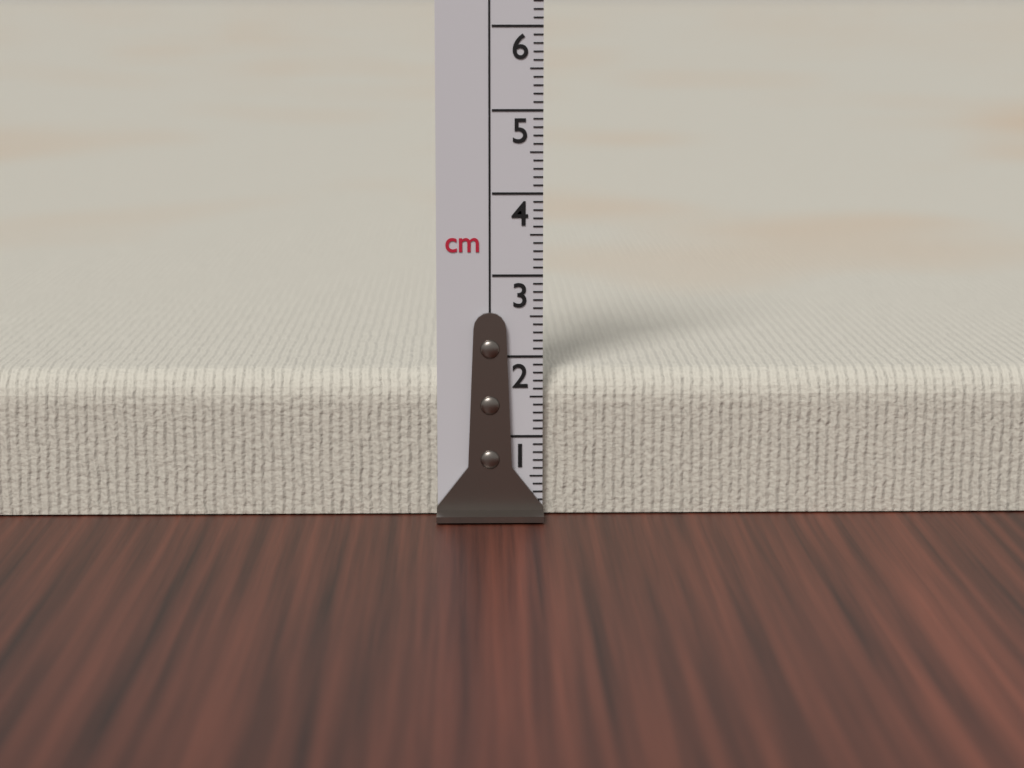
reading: 1.8 cm
